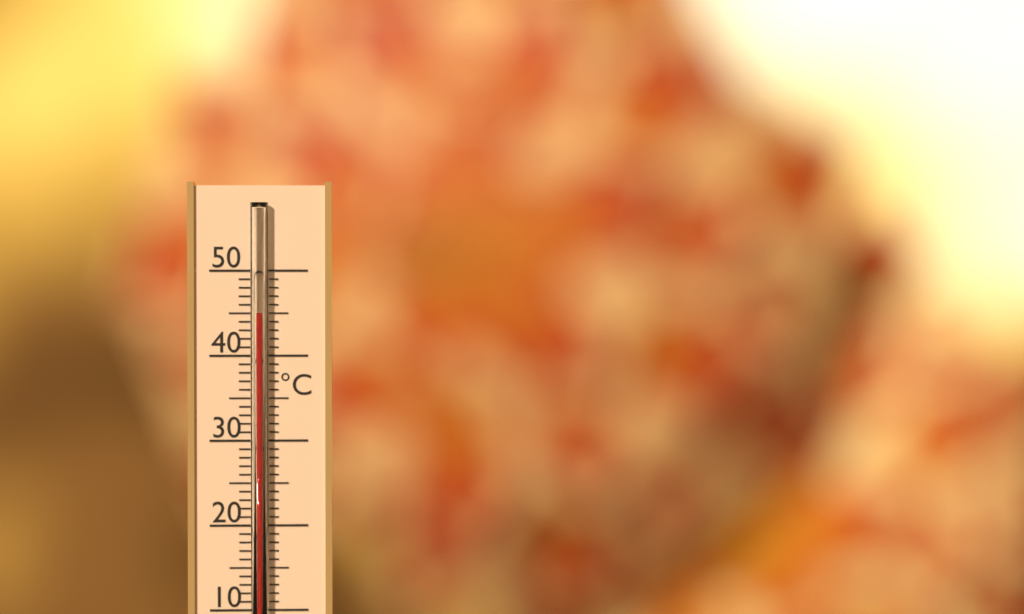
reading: 45 °C
